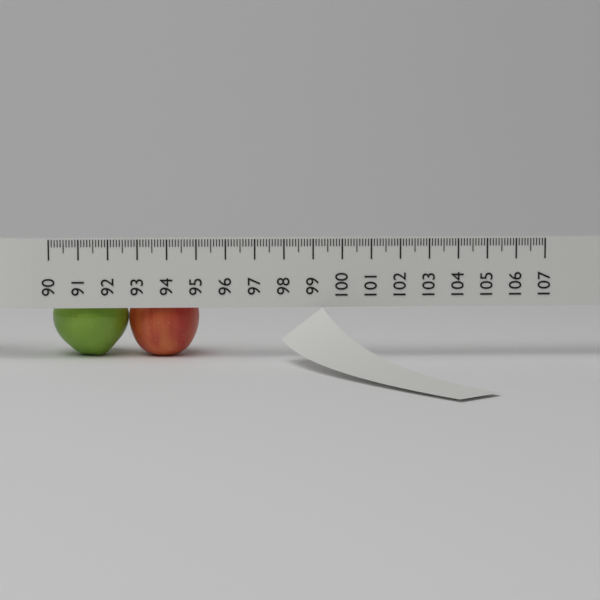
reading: 95.1 (no unit)
